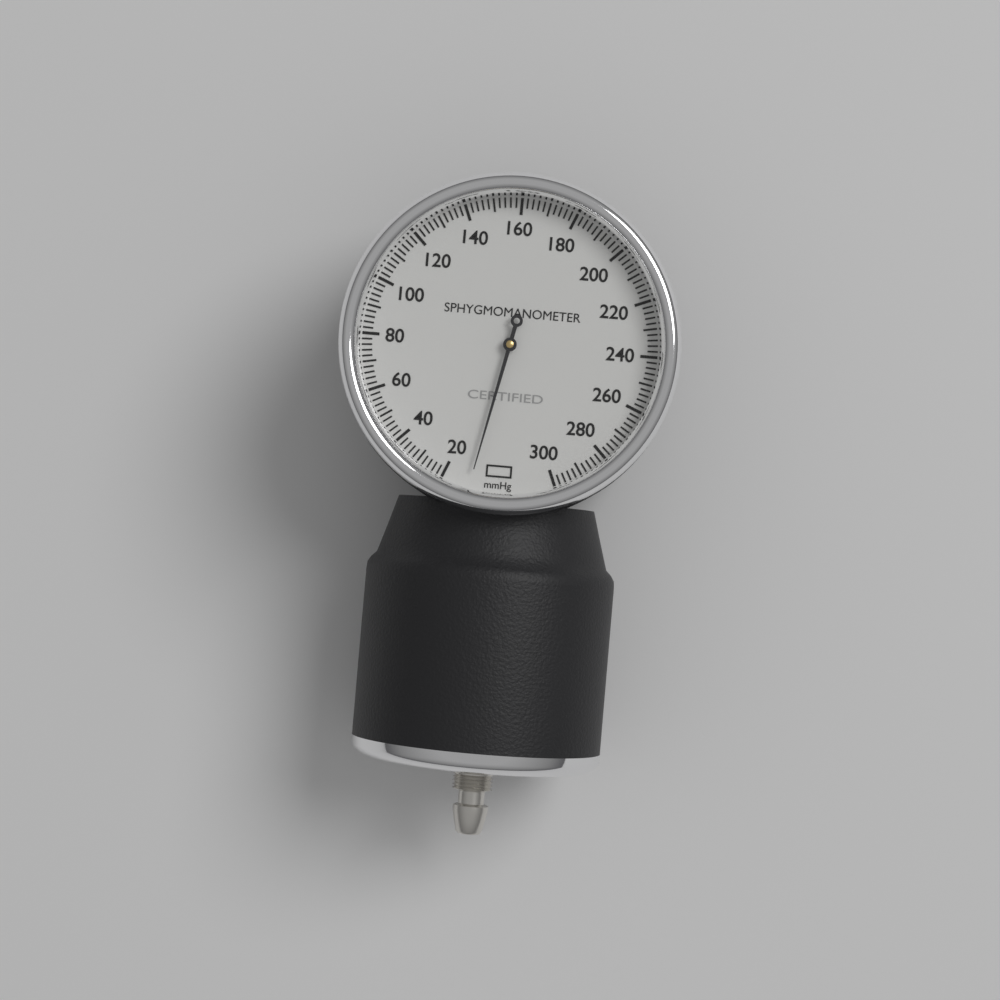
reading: 10 mmHg
